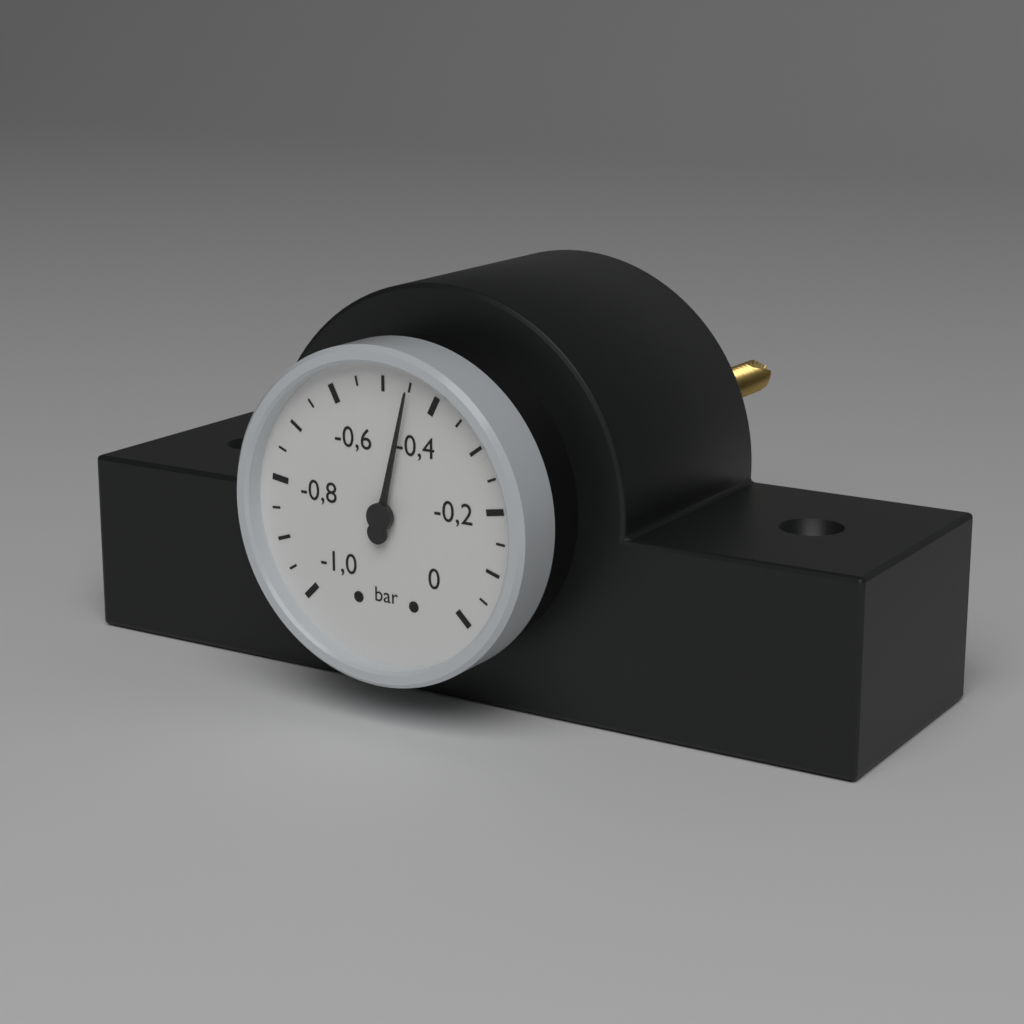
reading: -0.45 bar
